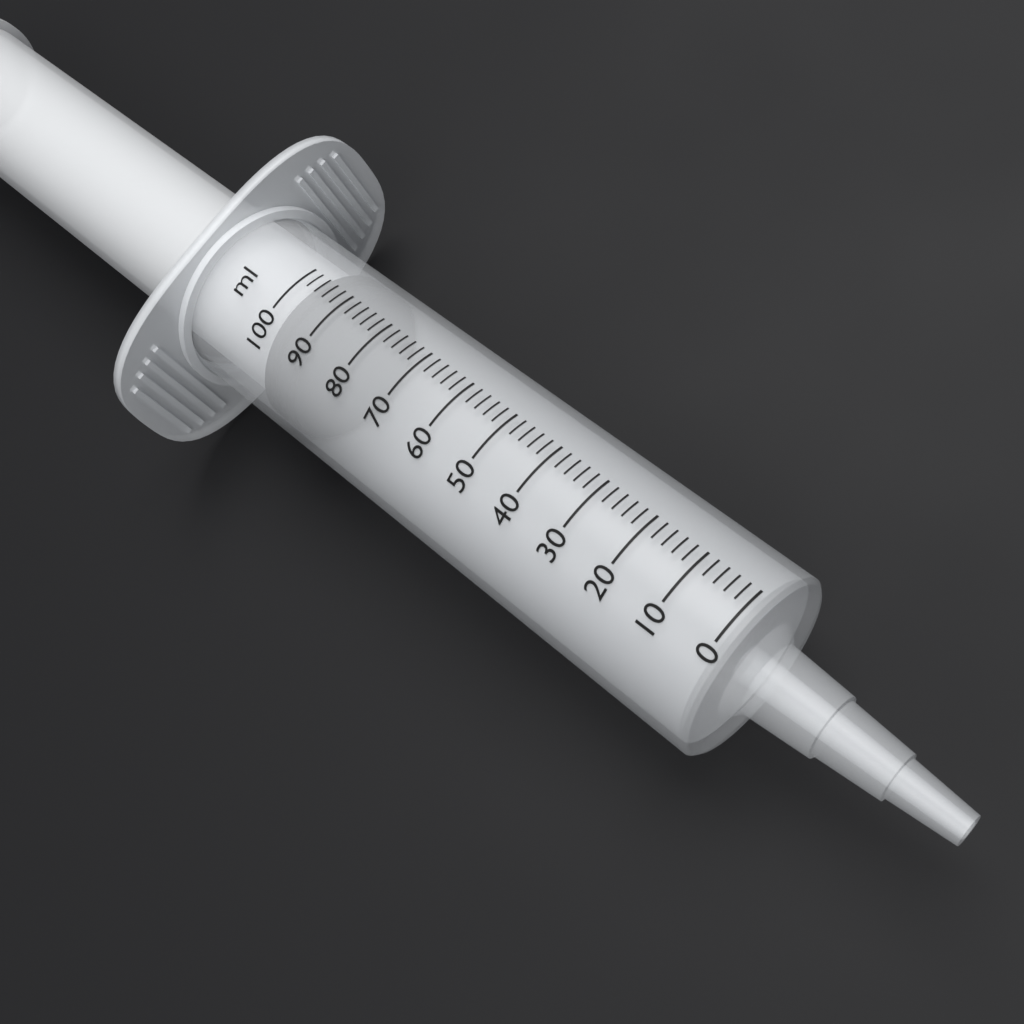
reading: 90 ml
